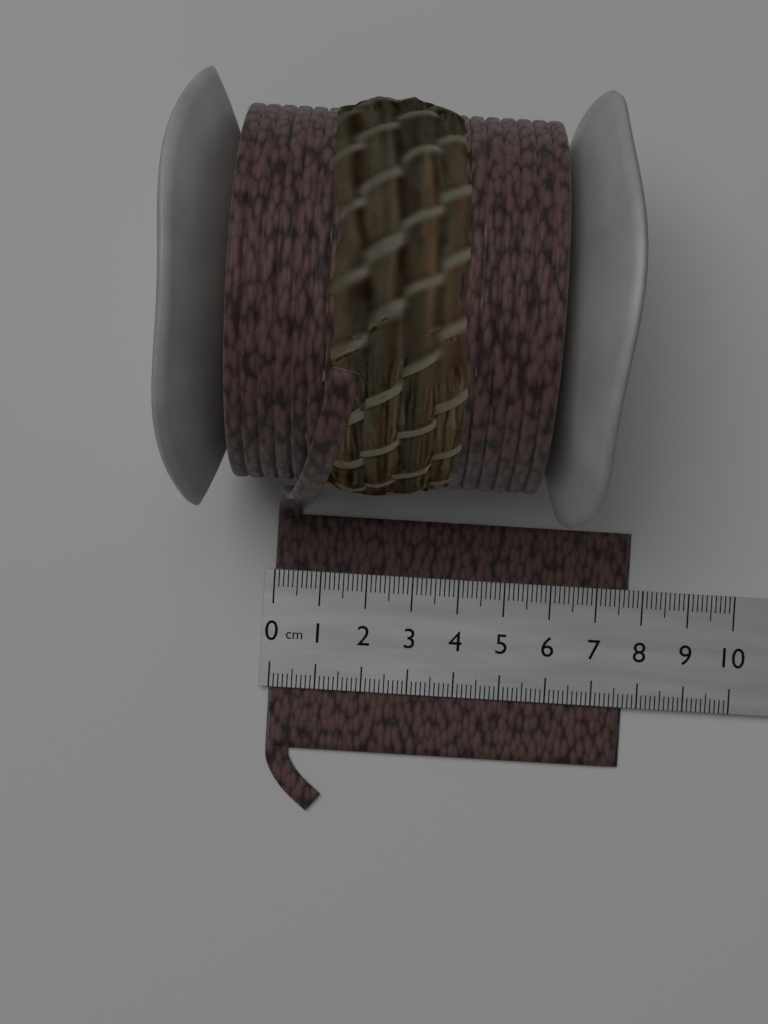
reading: 7.7 cm
